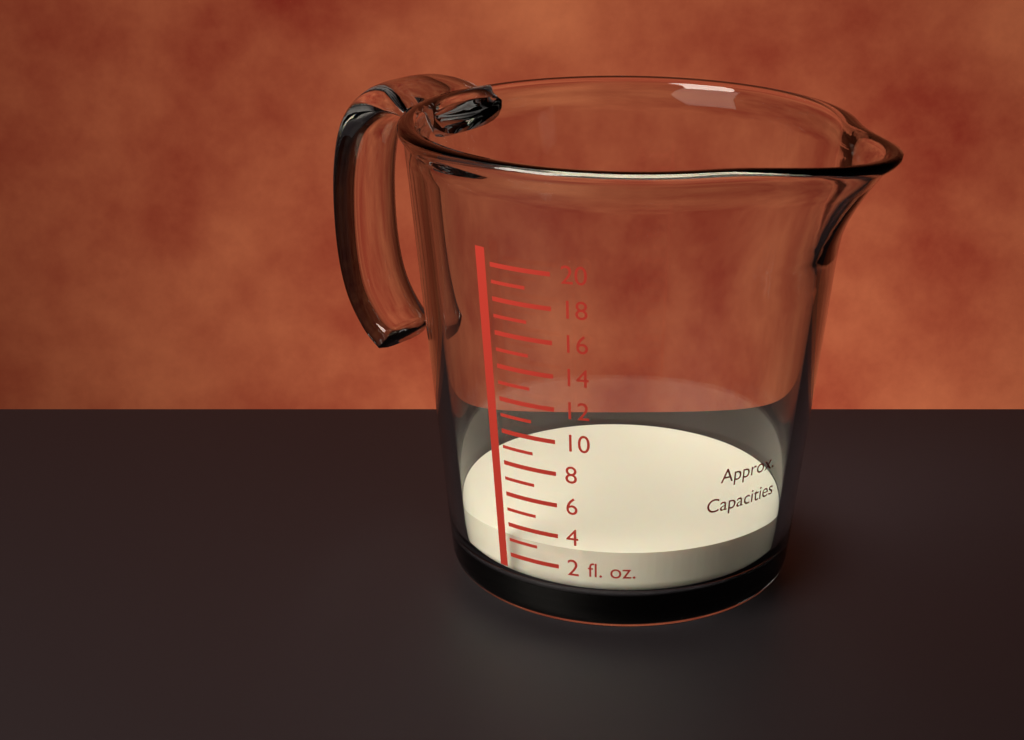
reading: 3 fl. oz.
